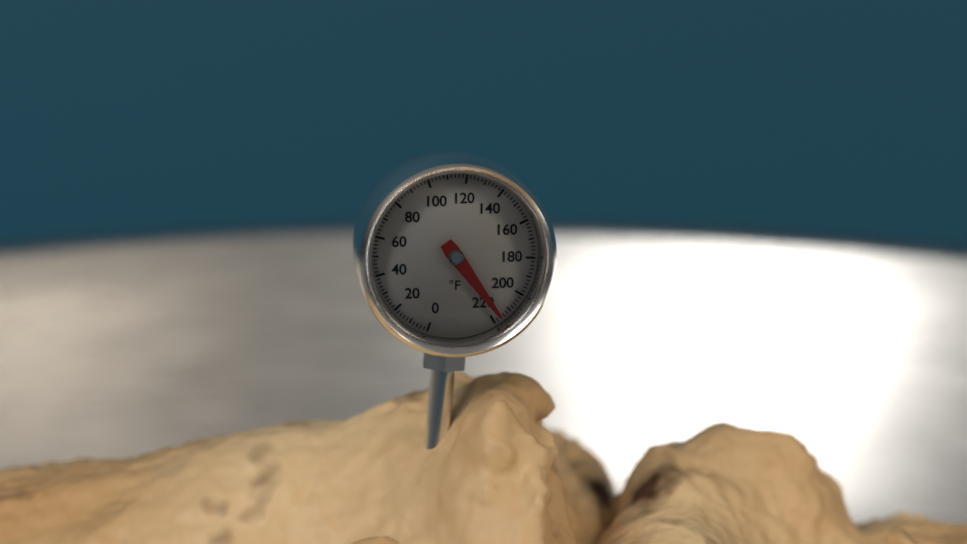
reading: 216 °F
